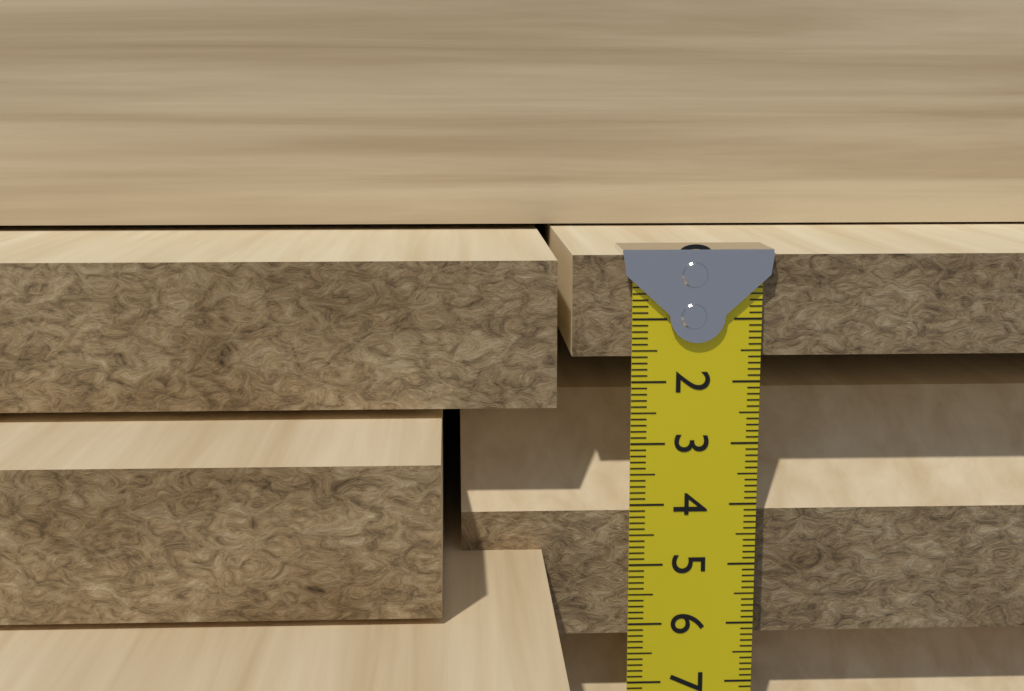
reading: 1.6 cm
